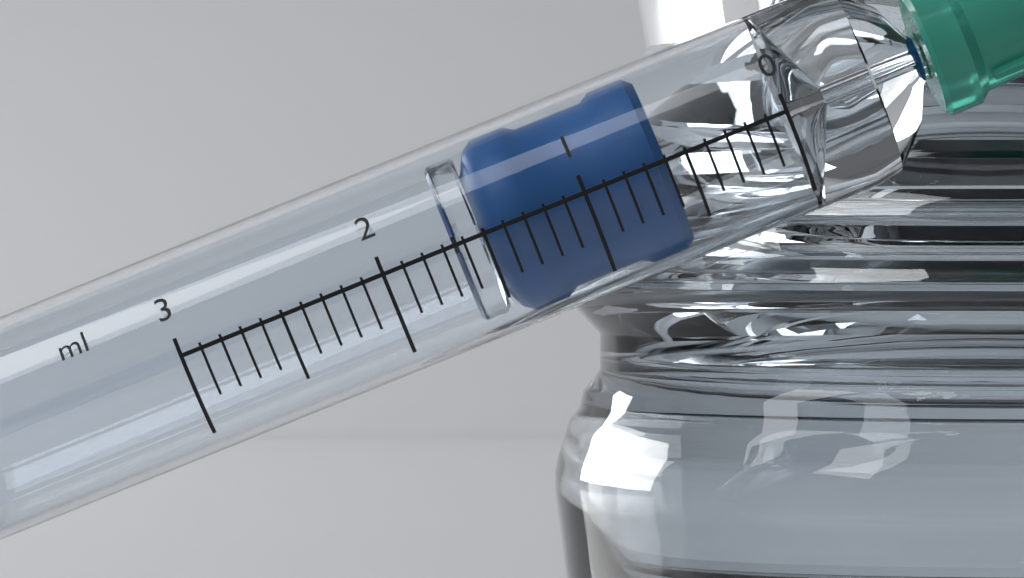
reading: 0.6 ml
